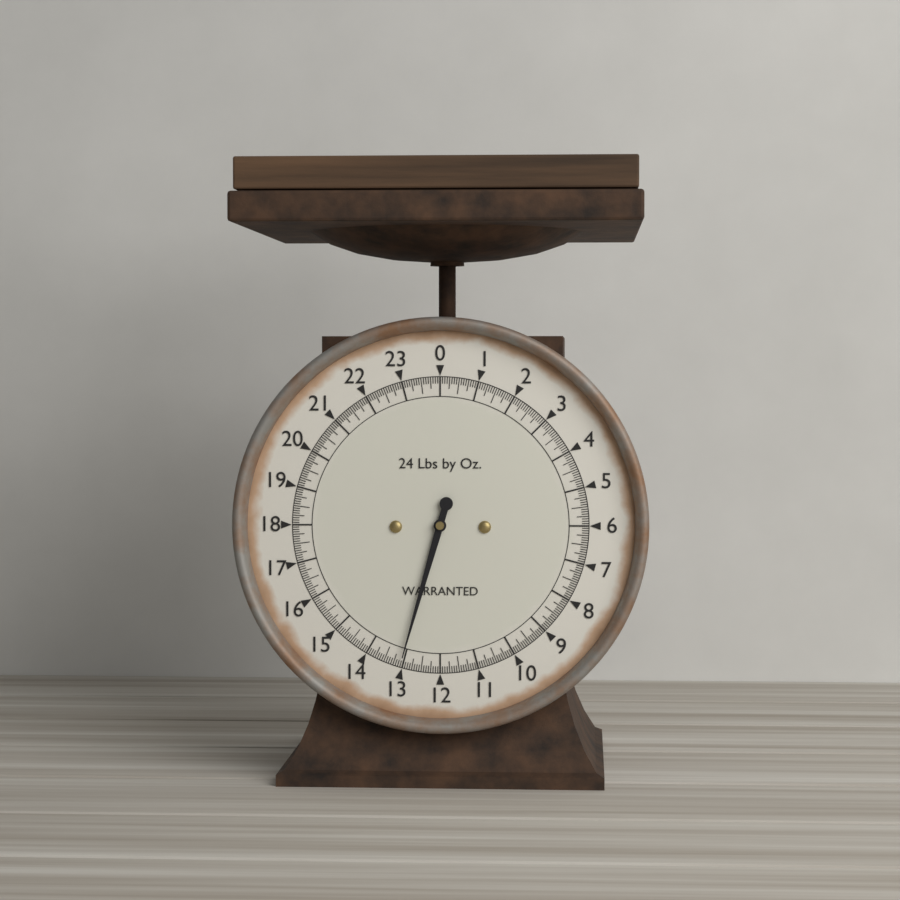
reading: 13.0625 lb
